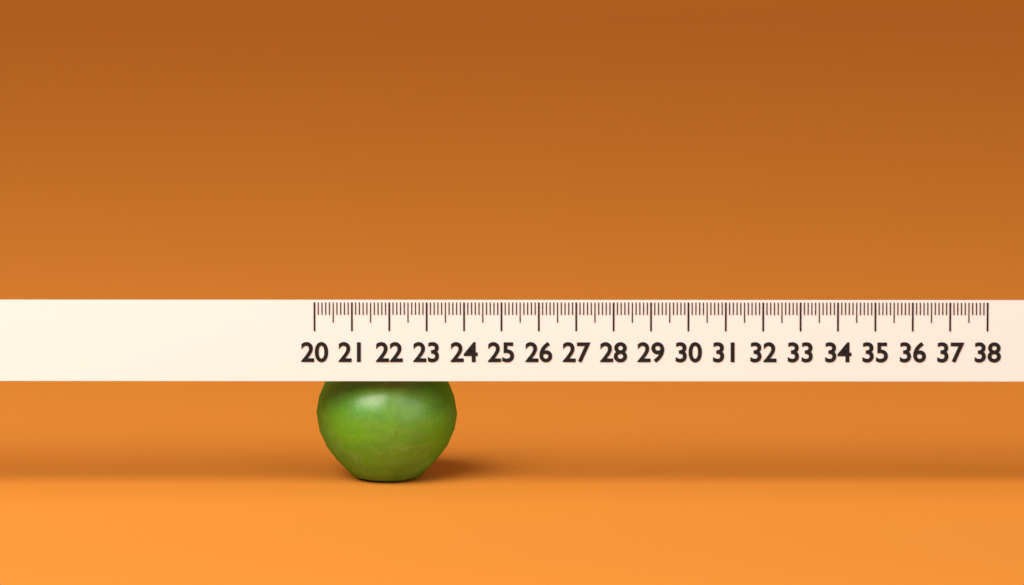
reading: 23.8 (no unit)
